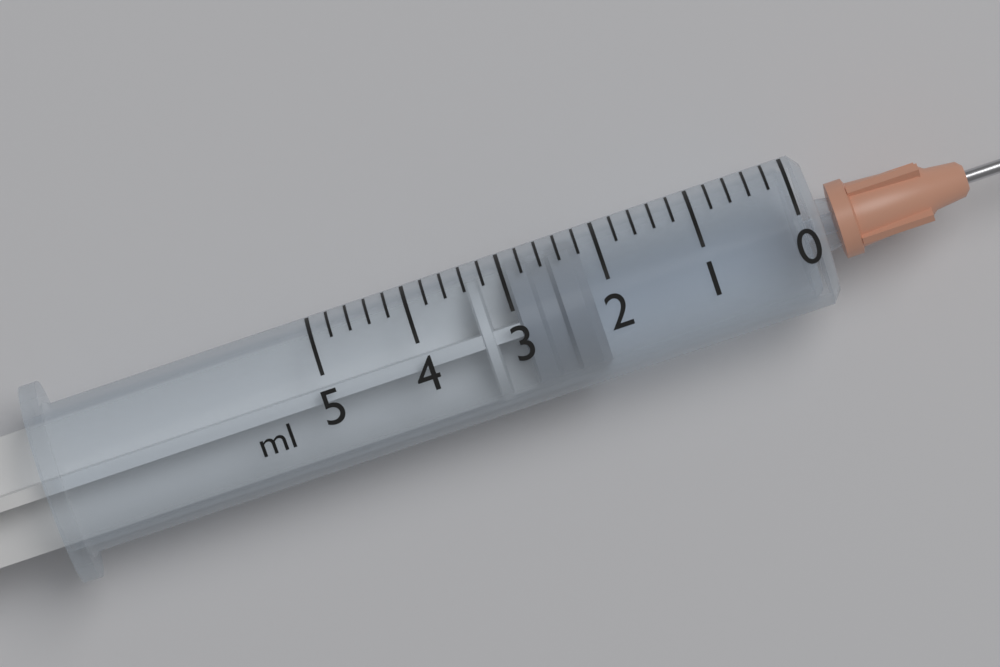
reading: 2.2 ml
